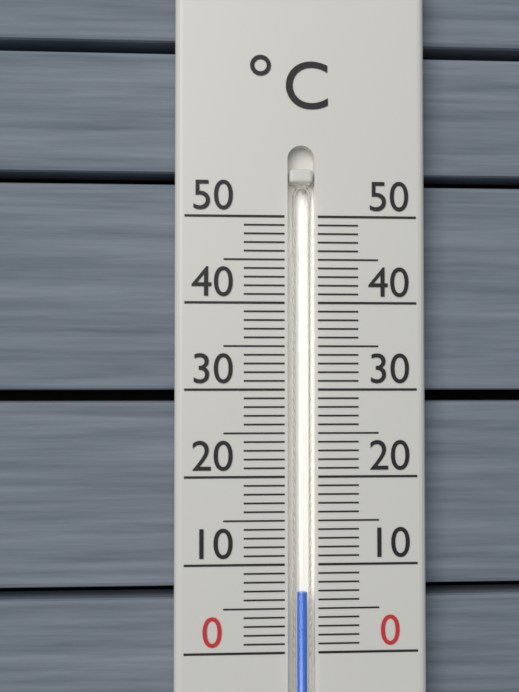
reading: 7 °C
